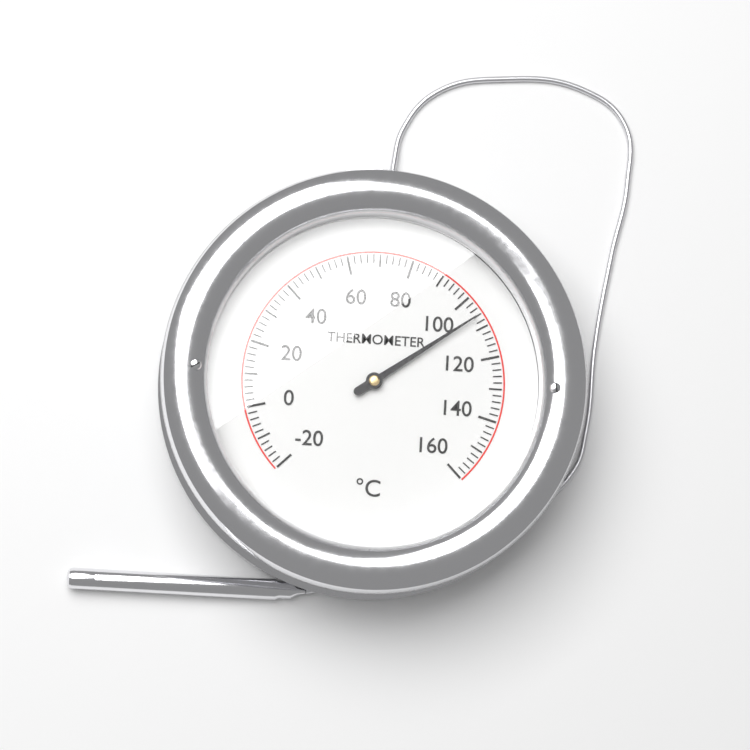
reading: 106 °C
